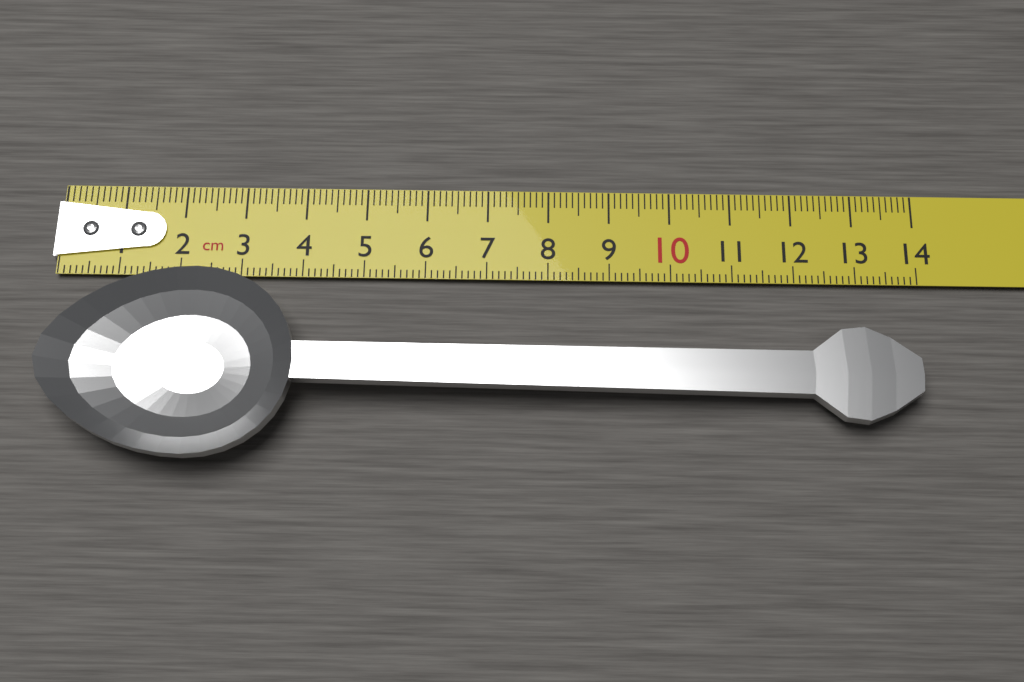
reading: 13.9 cm
